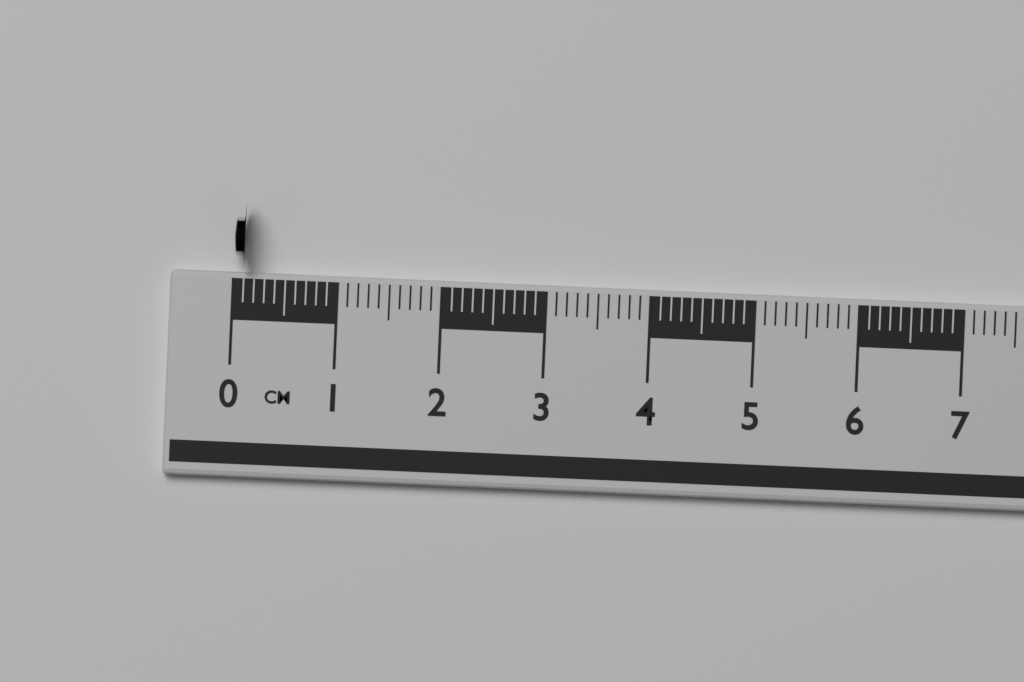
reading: 0.1 cm
